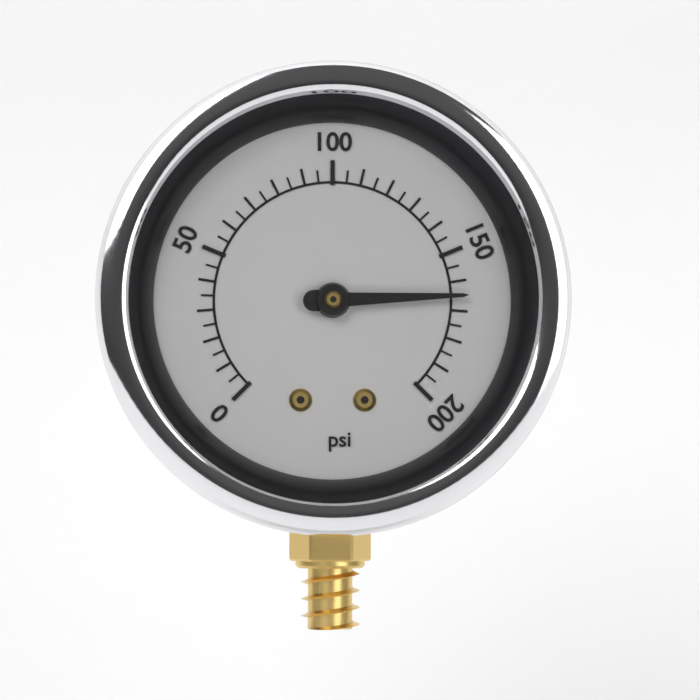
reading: 165 psi
